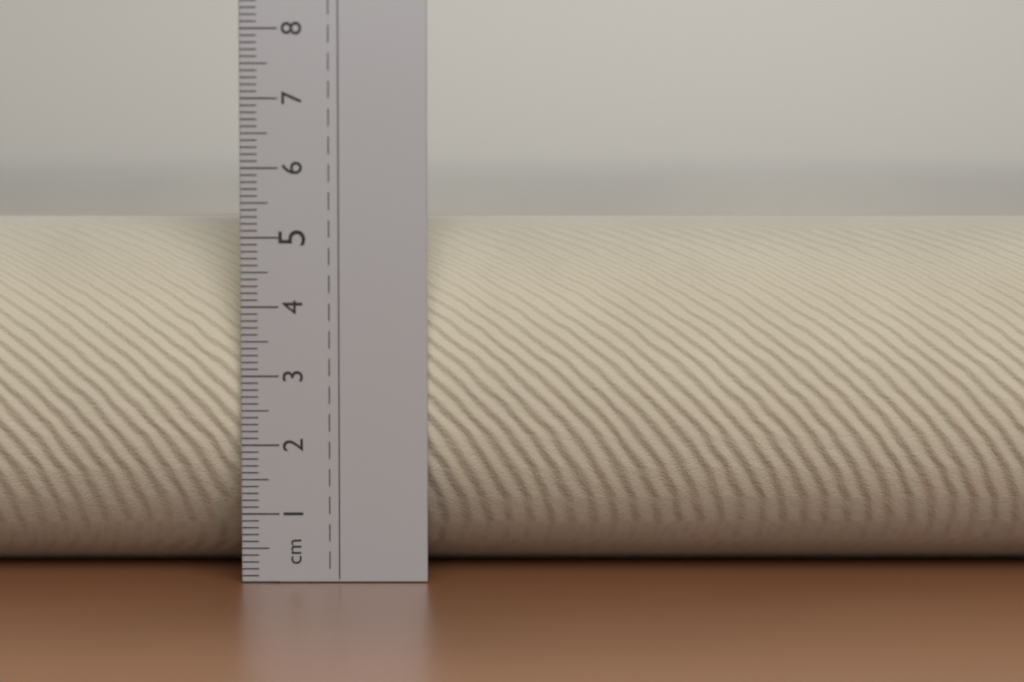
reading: 5.3 cm
